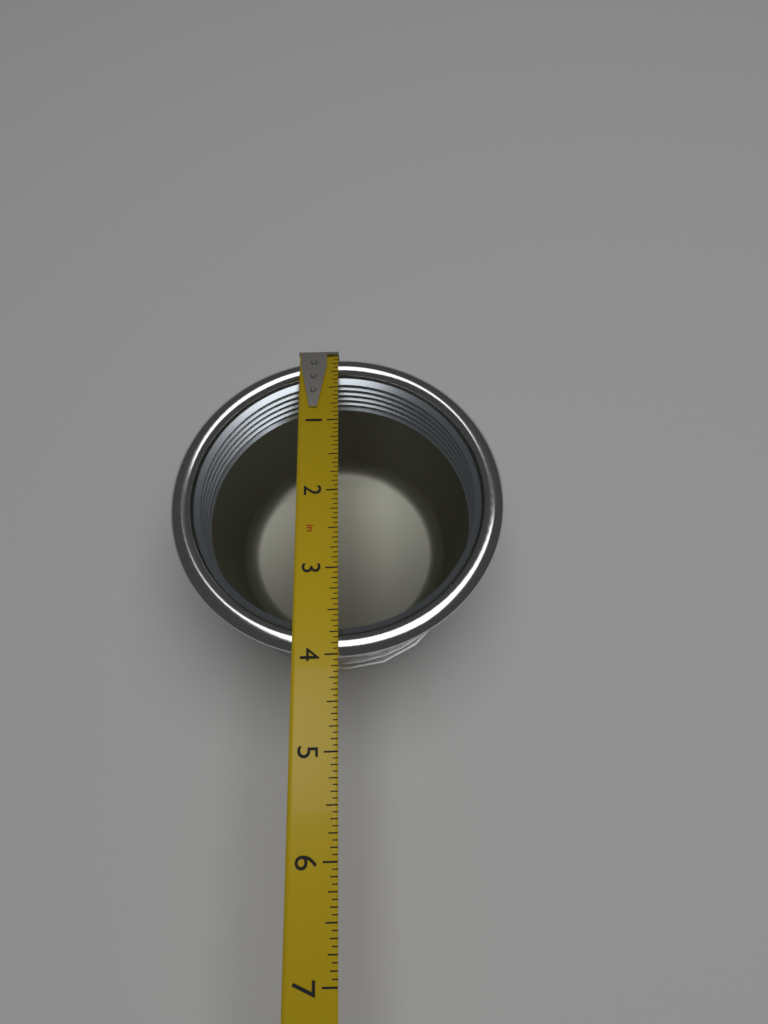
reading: 4.0000 in
